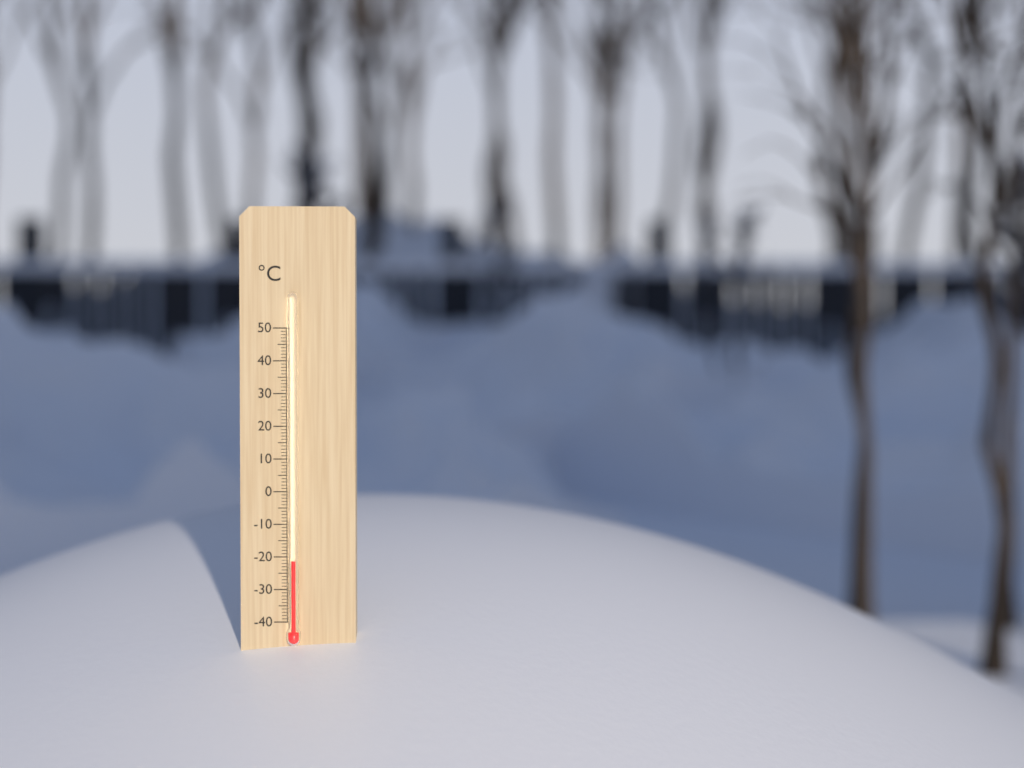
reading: -21 °C
